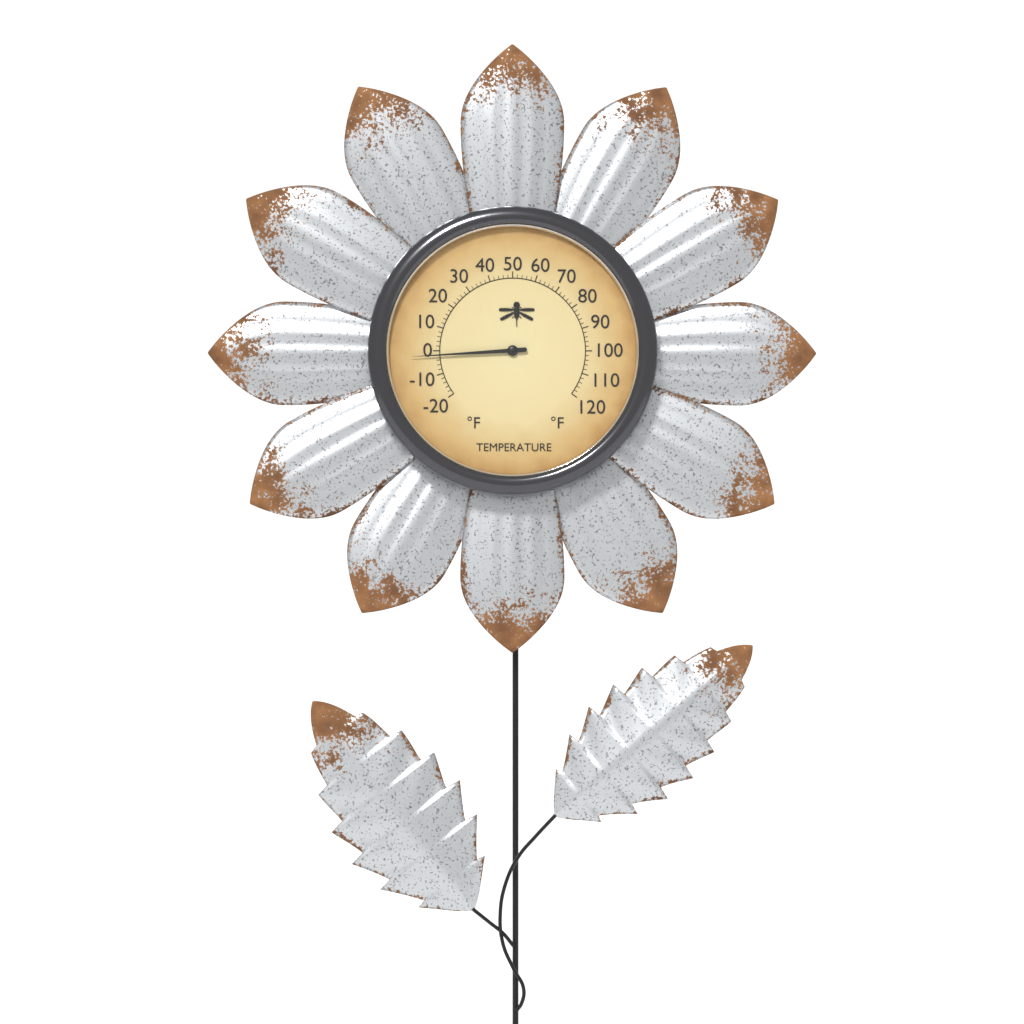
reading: -2 °F
